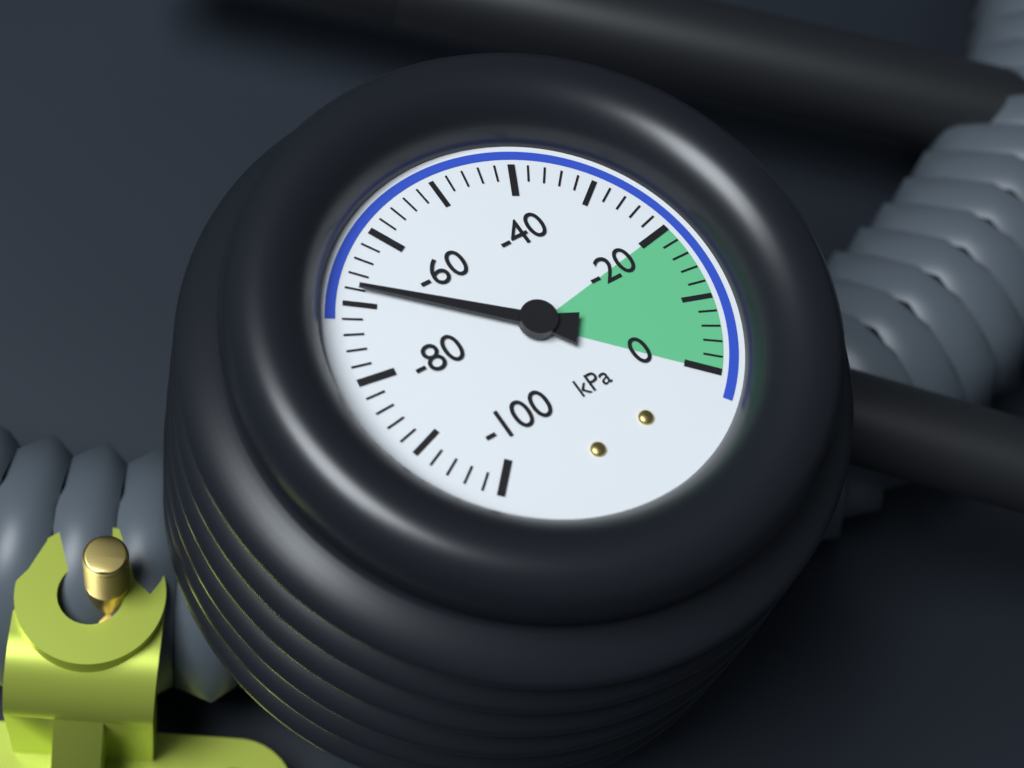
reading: -68 kPa
